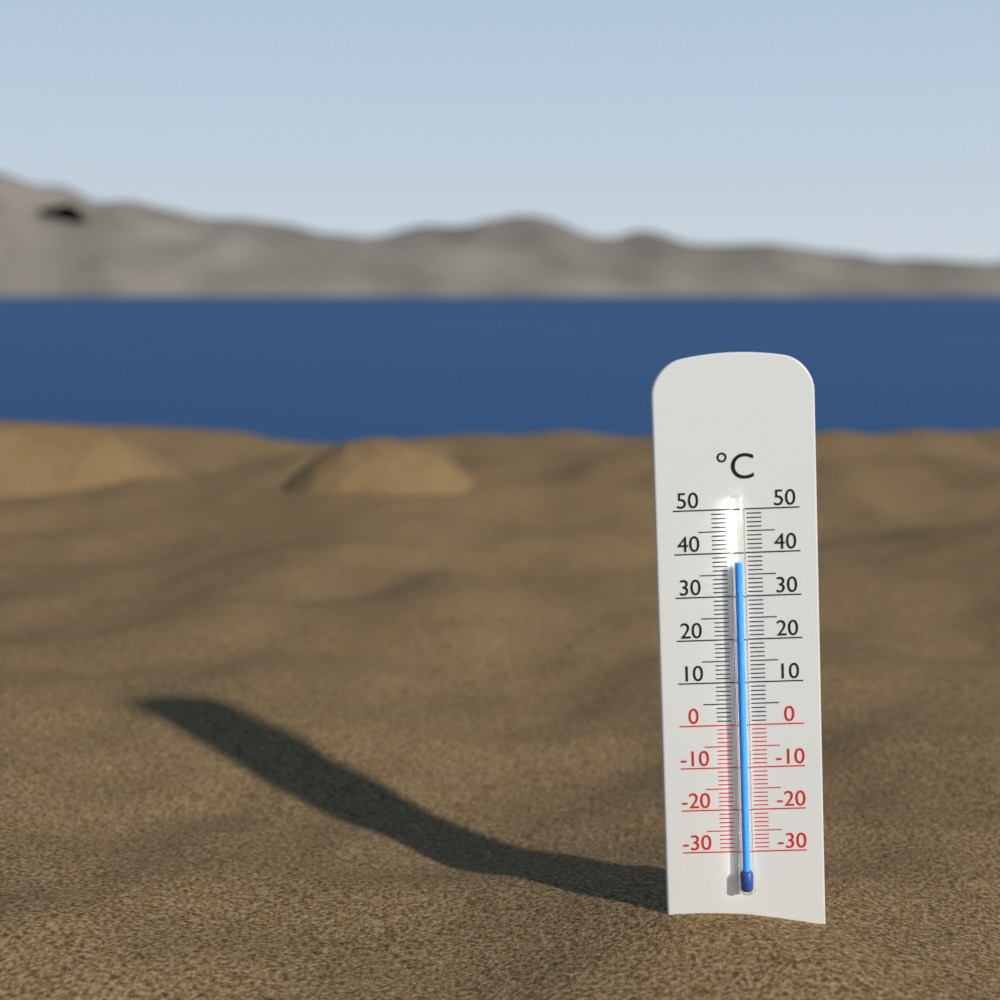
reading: 38 °C
